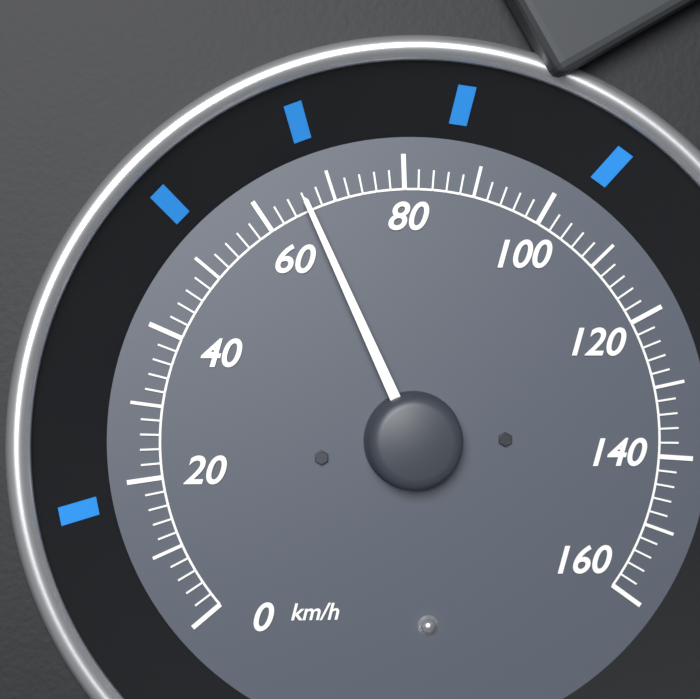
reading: 66 km/h
